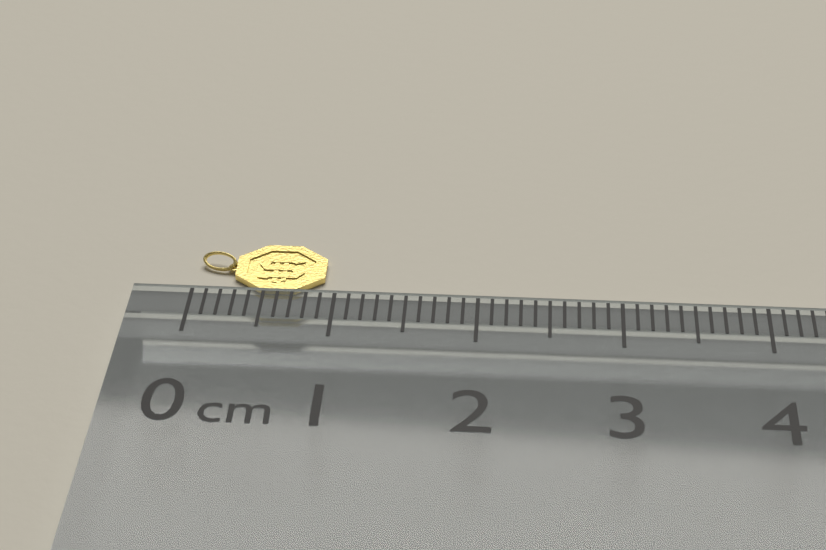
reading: 0.9 cm
